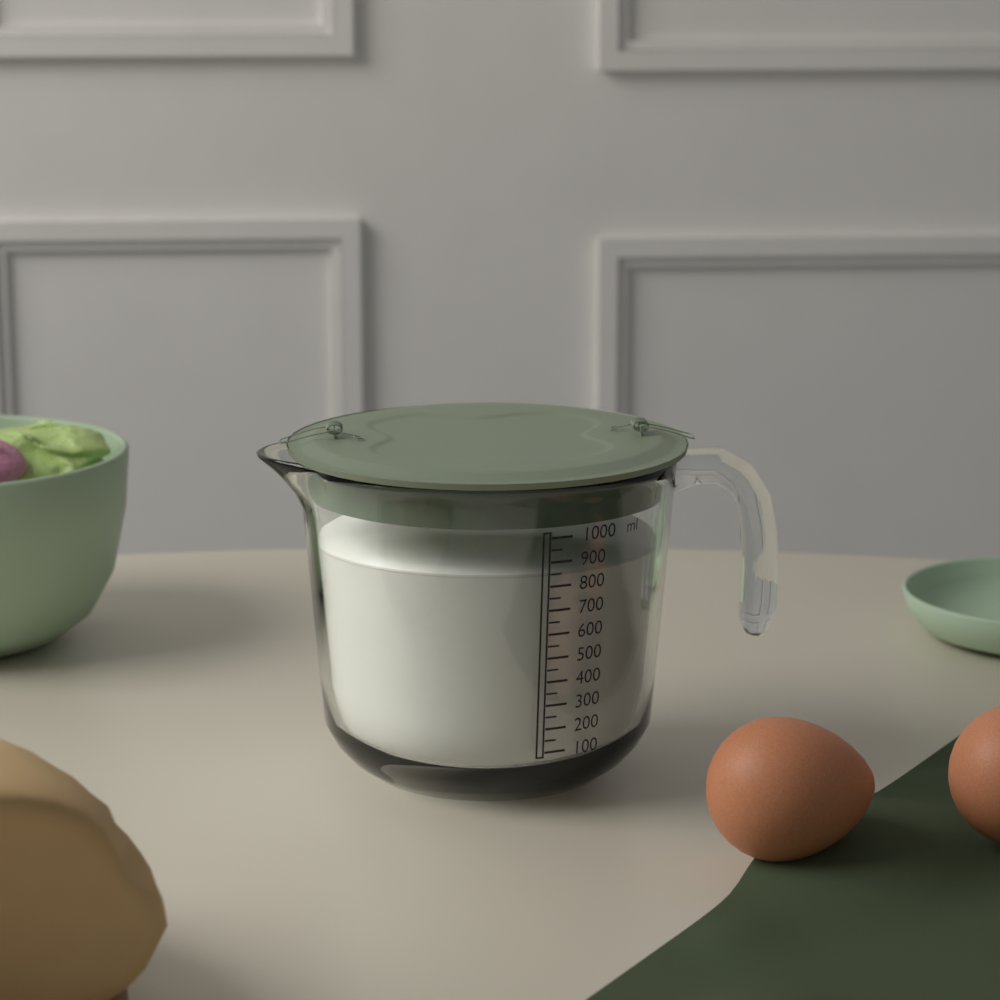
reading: 850 ml
